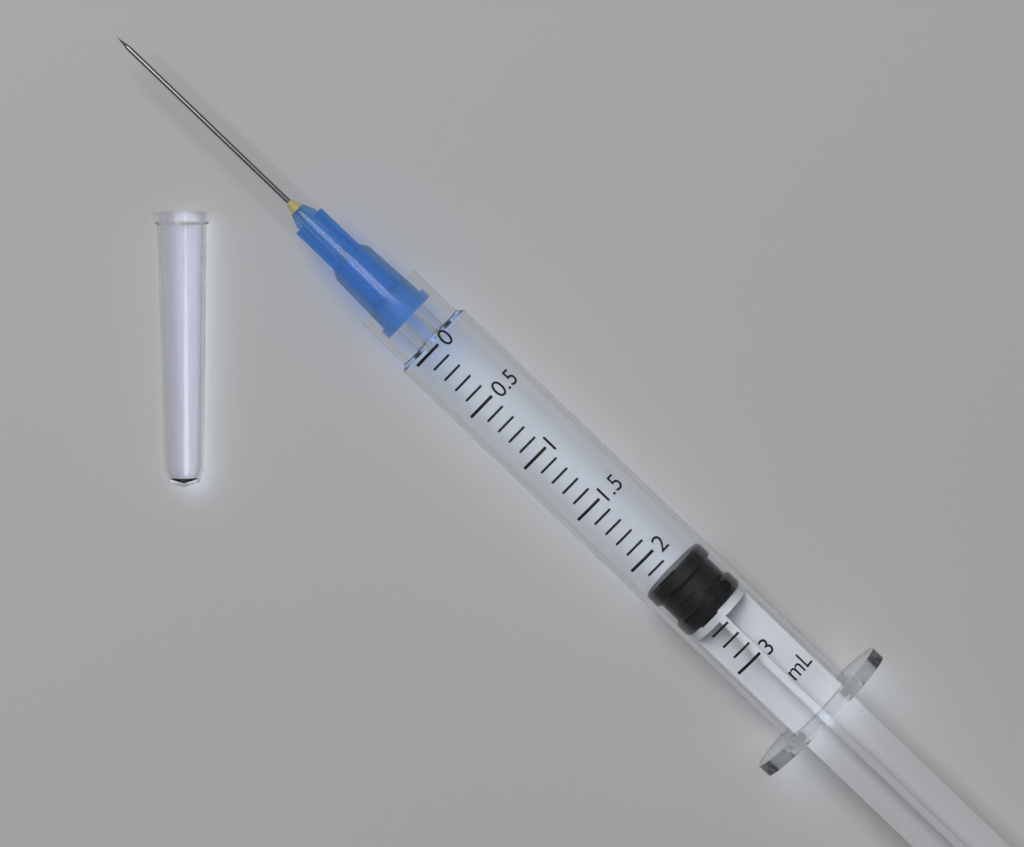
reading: 2.2 mL
